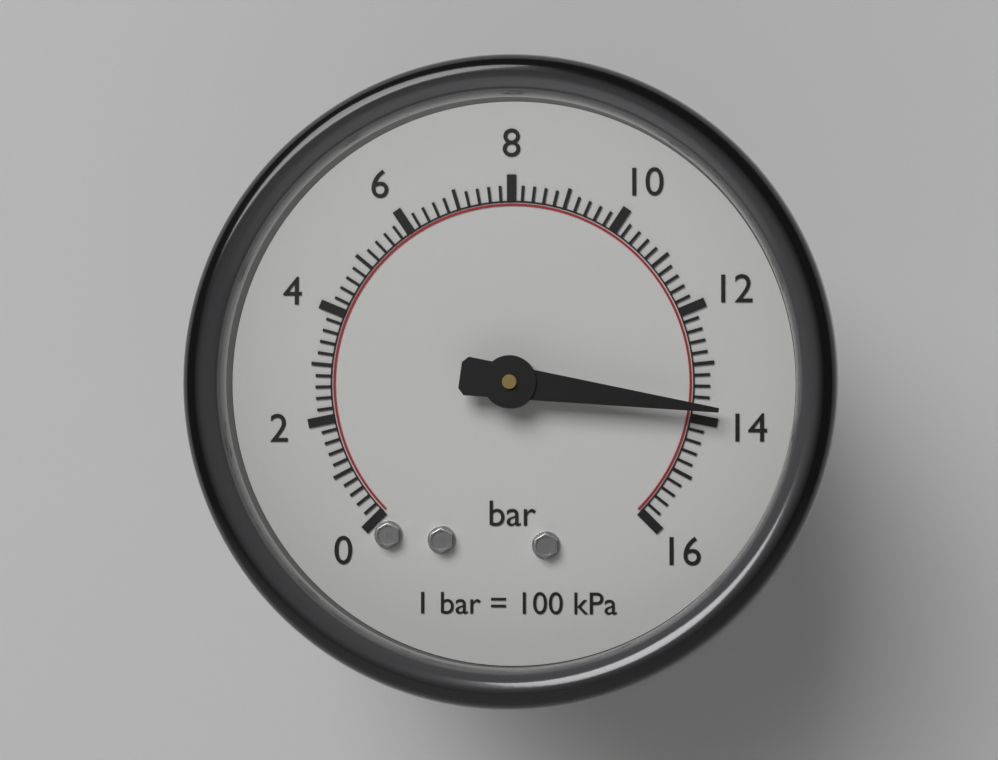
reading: 13.8 bar
